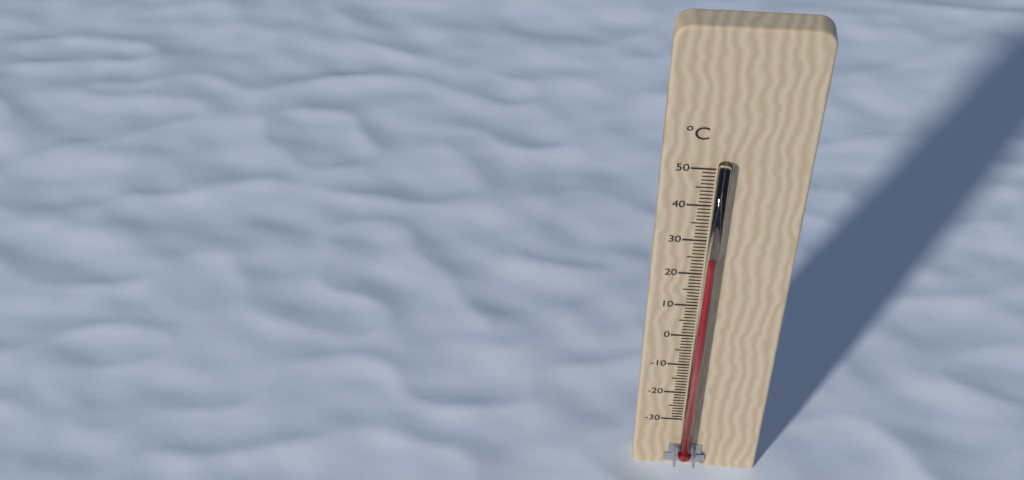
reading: 26 °C
